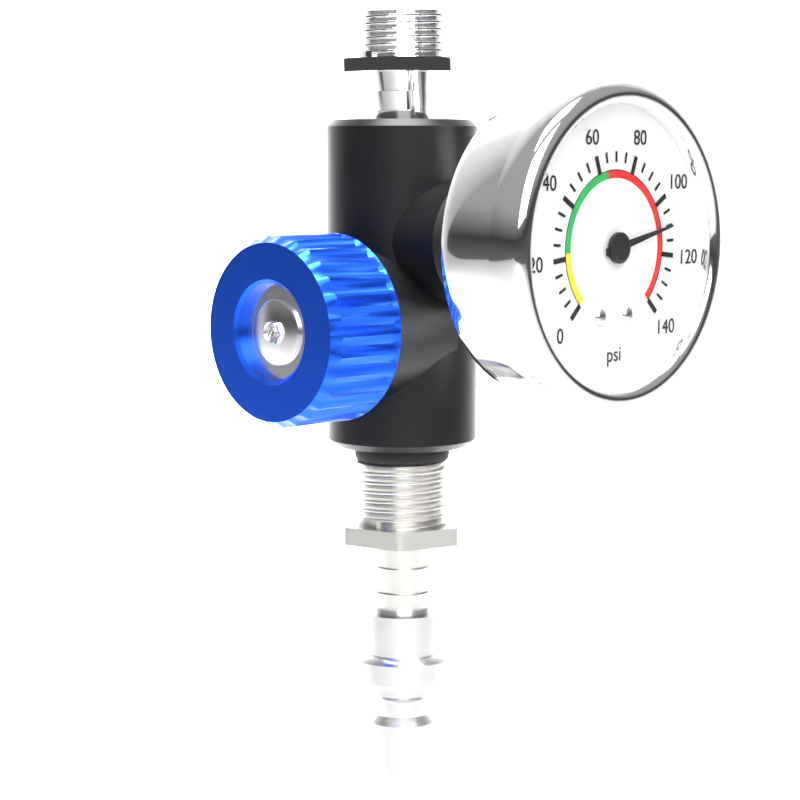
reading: 110 psi
